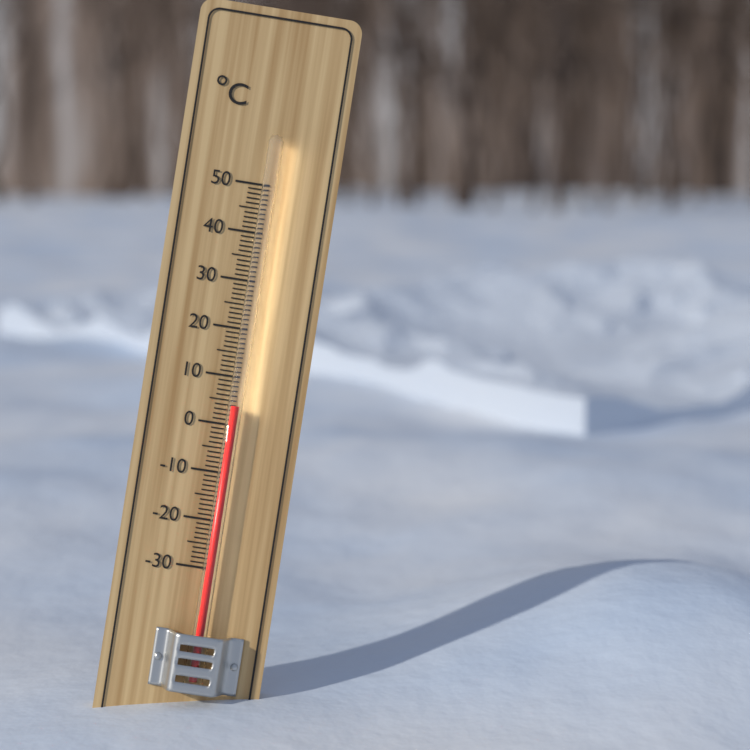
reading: 4 °C
